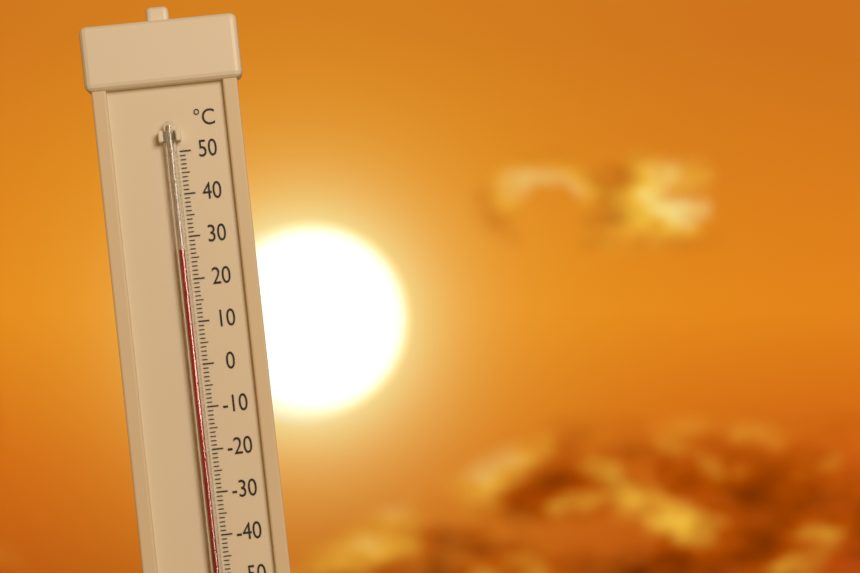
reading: 27 °C
